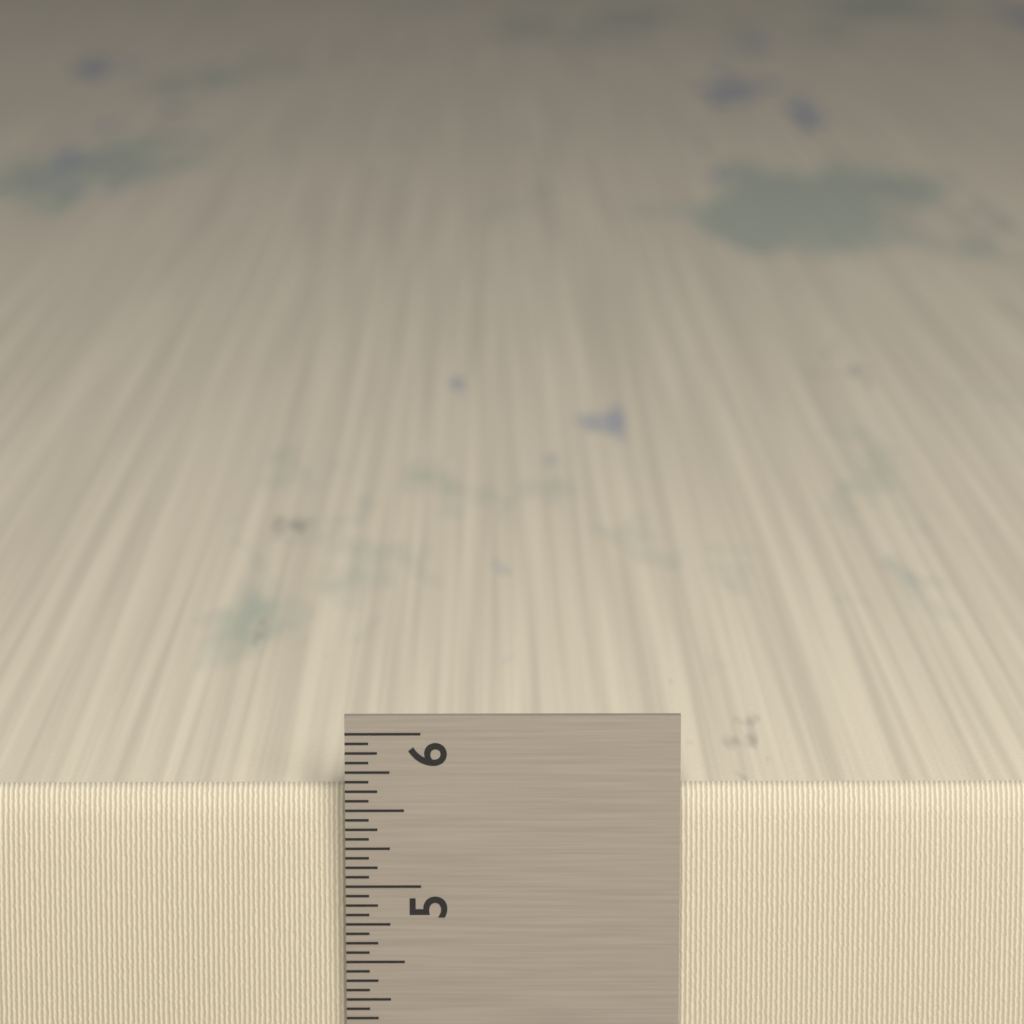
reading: 5.6250 in
